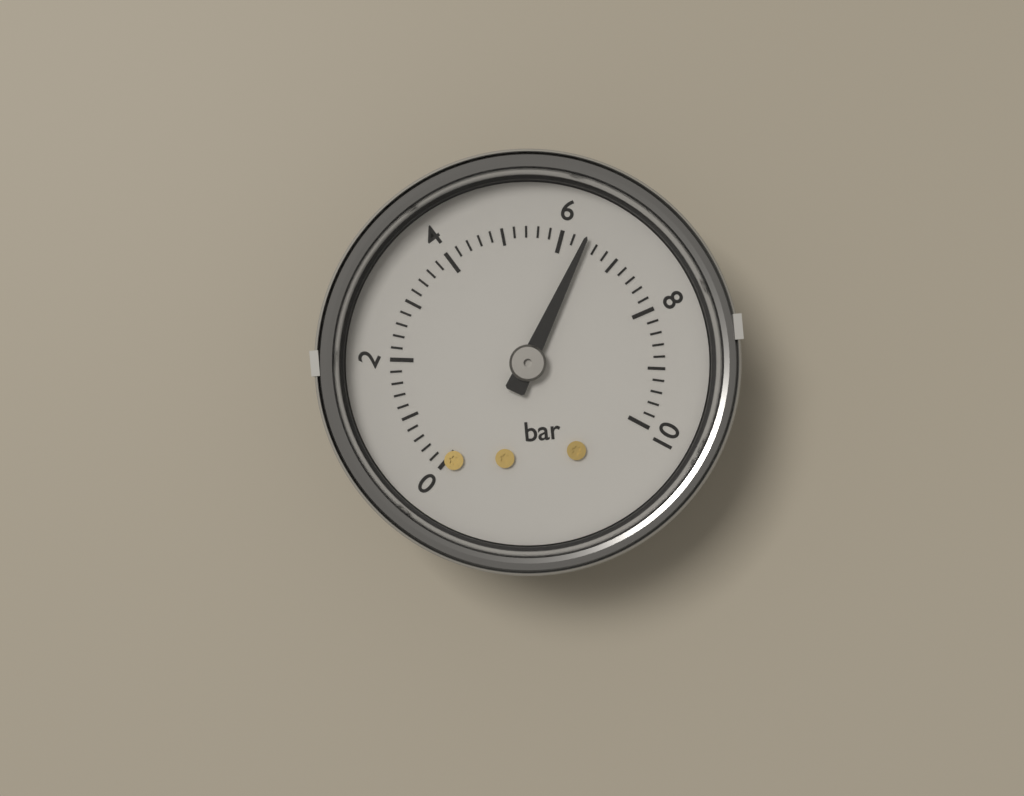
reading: 6.4 bar
